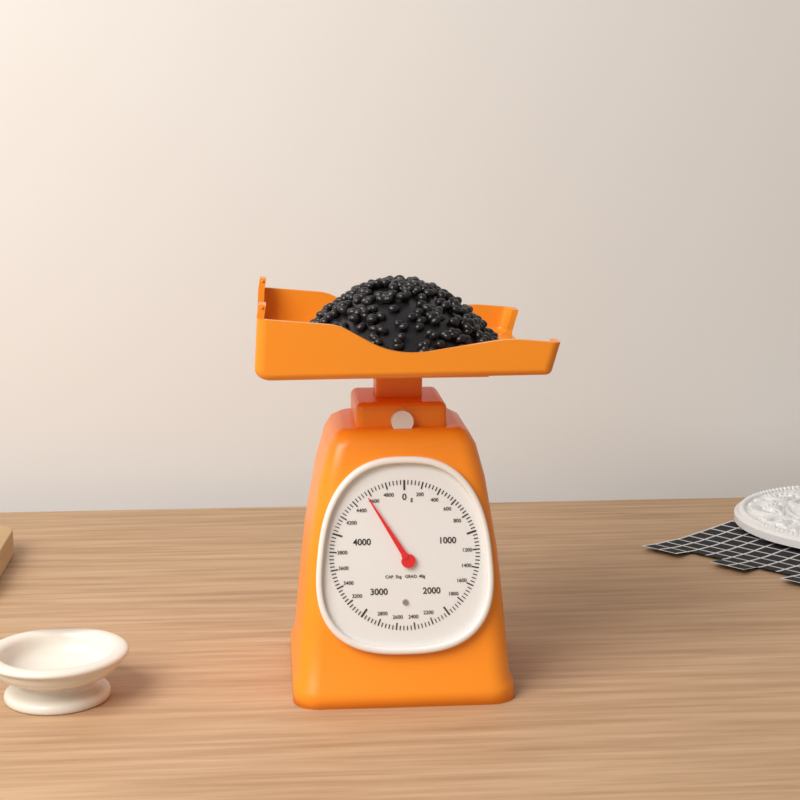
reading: 4560 g
